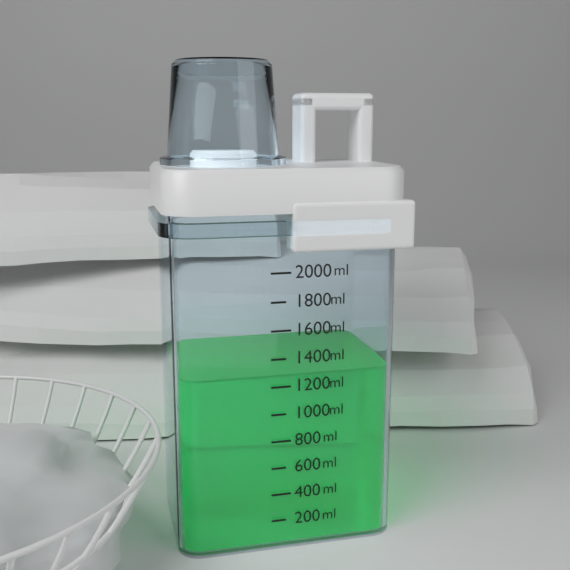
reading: 1280 ml
